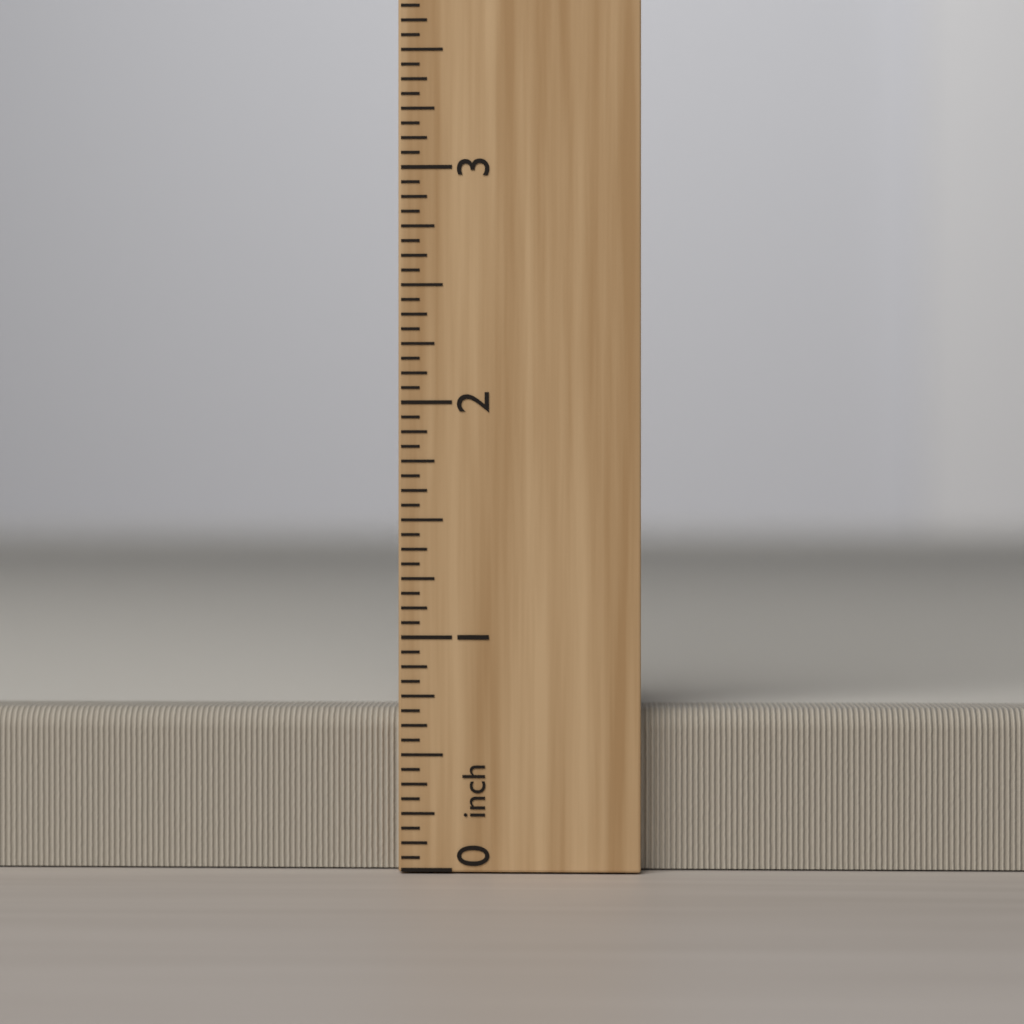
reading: 0.6875 inch
